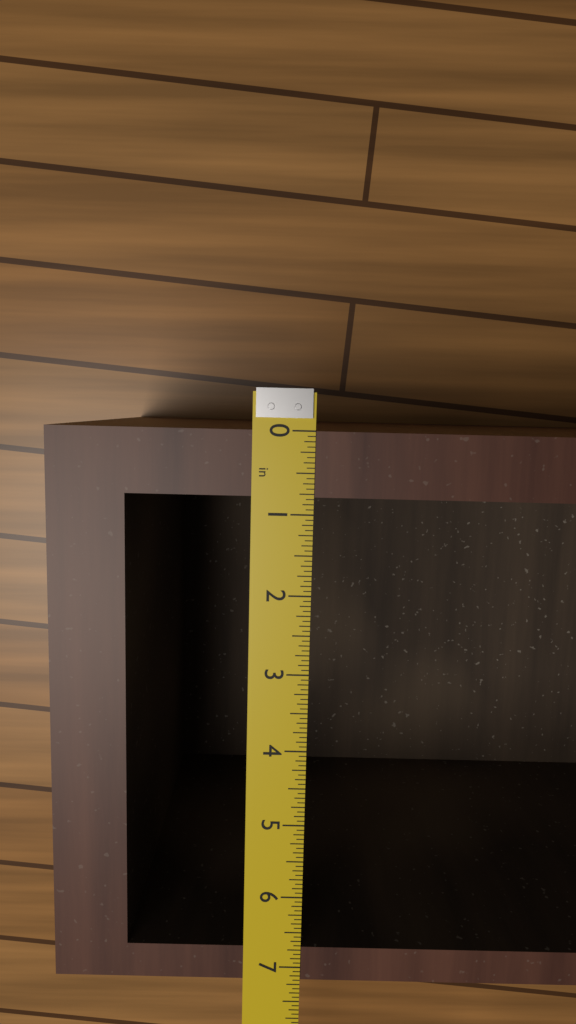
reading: 7.1875 in
